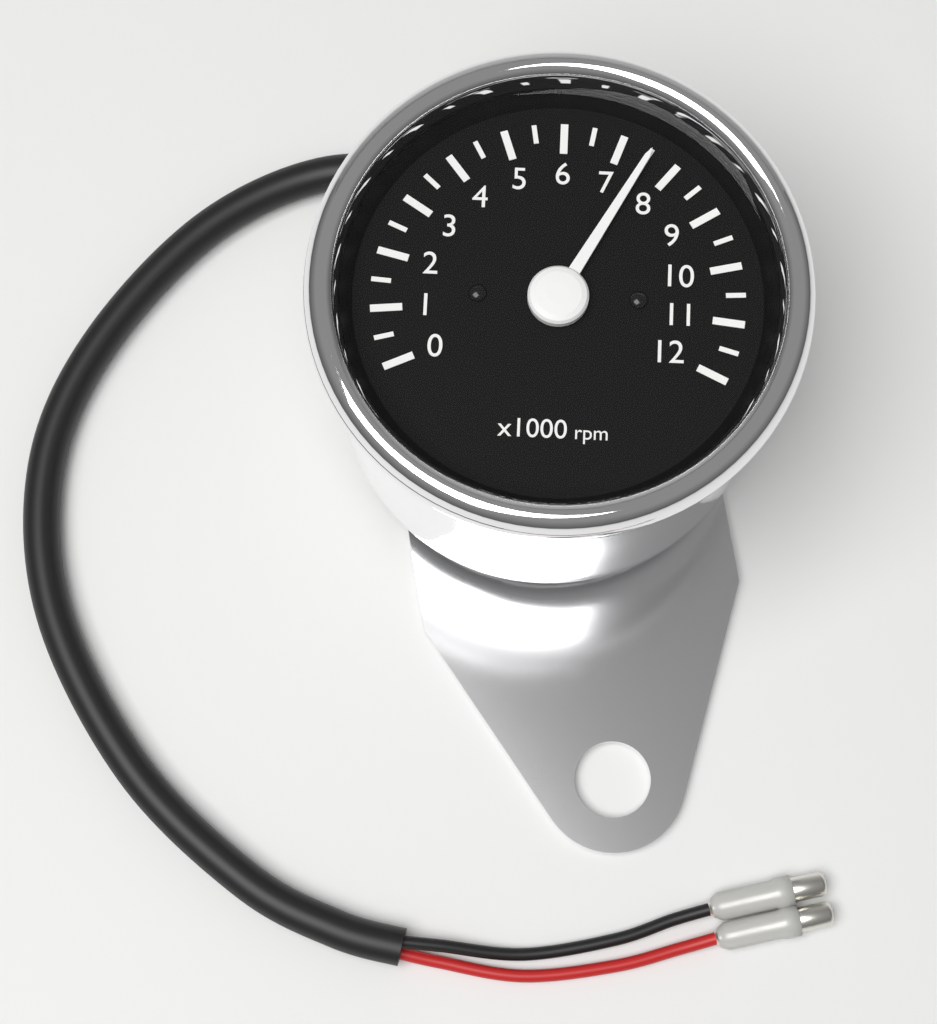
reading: 7500 rpm
